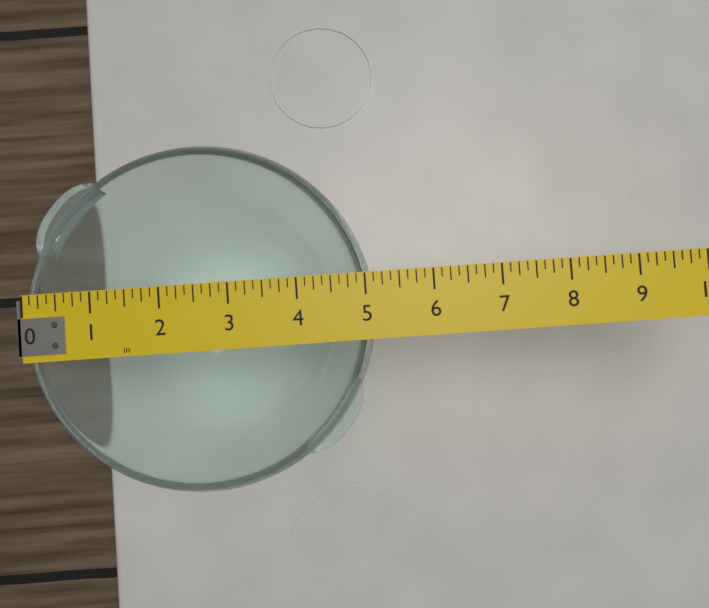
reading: 5.125 in
